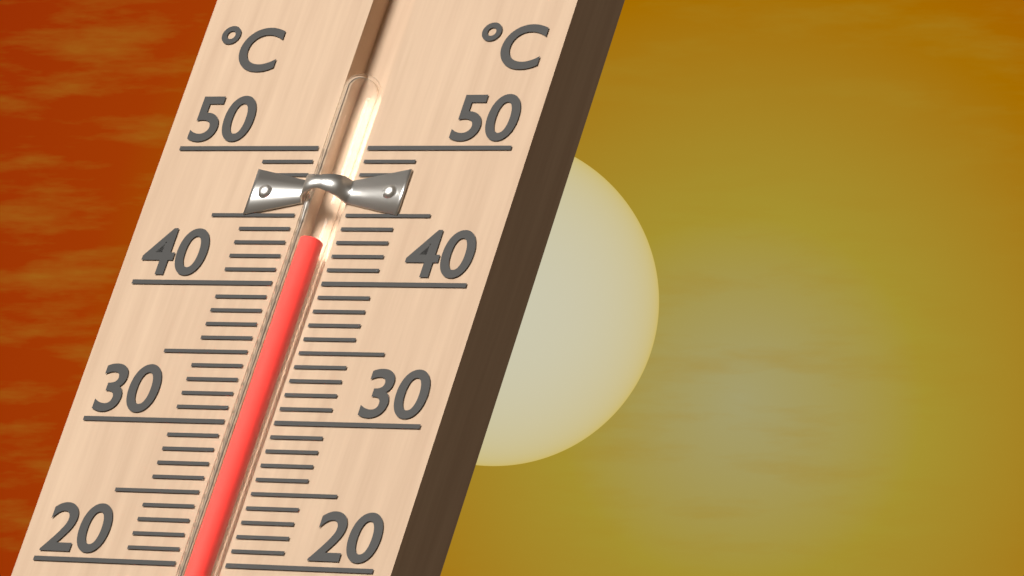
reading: 43 °C
